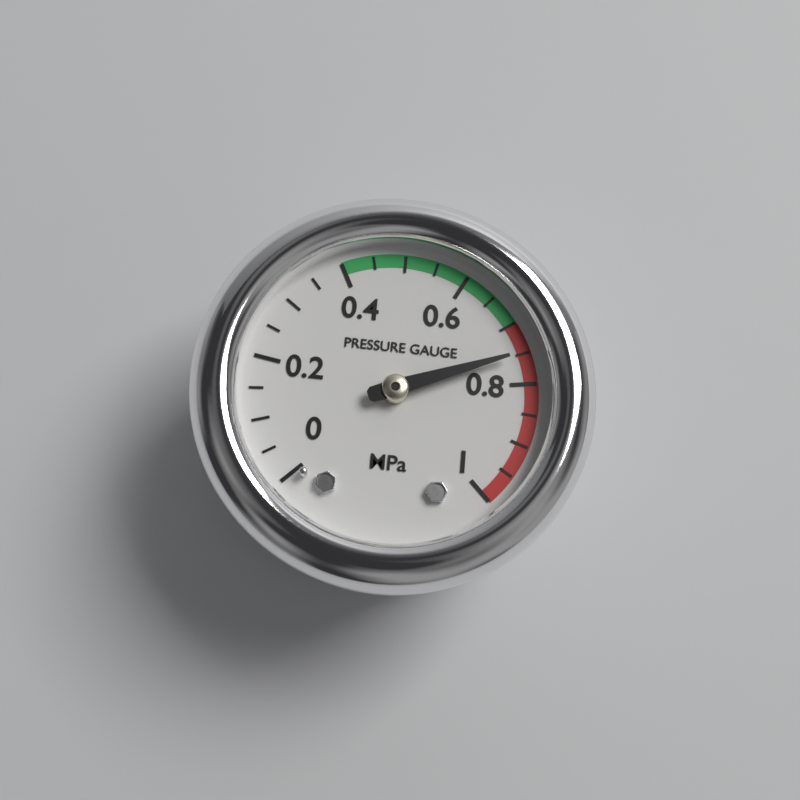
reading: 0.75 MPa
